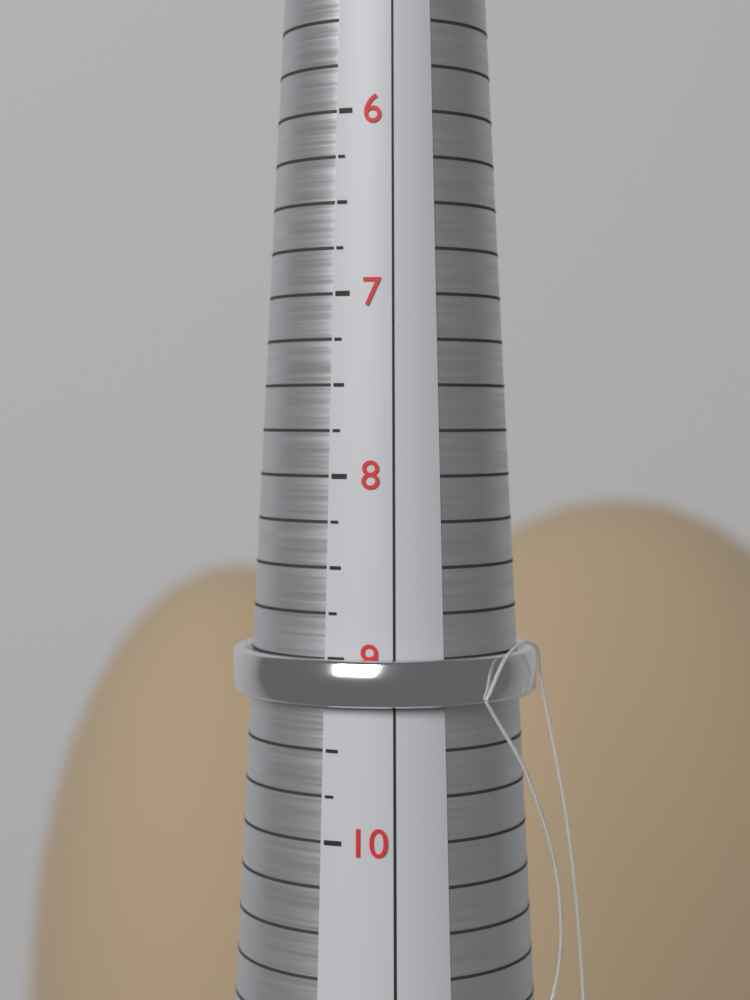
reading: 9.25 (no unit)
